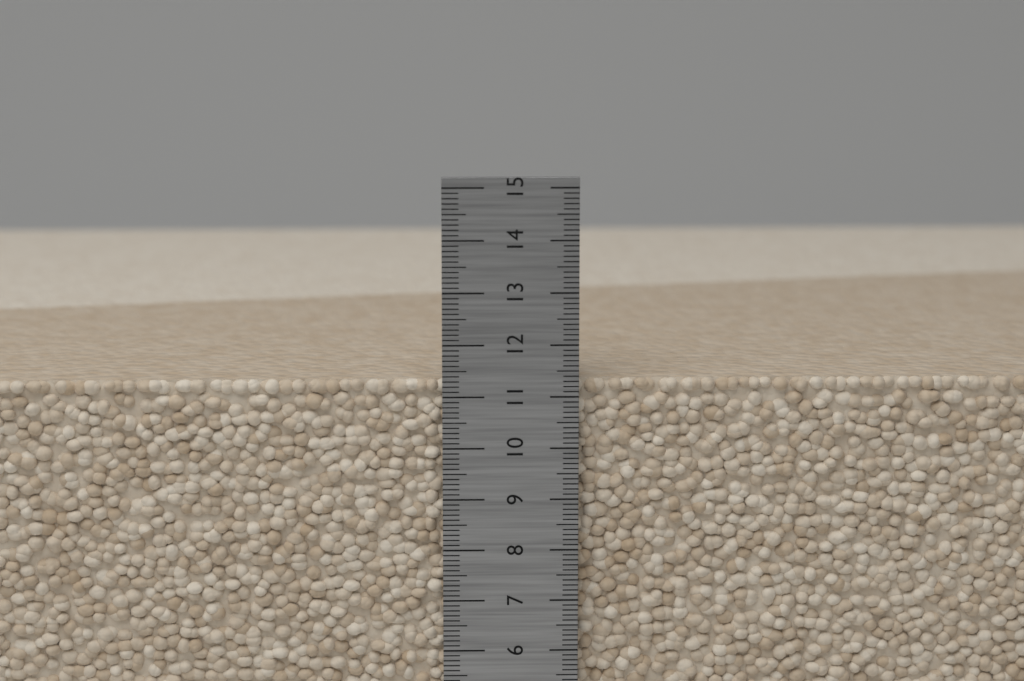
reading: 11.3 cm
